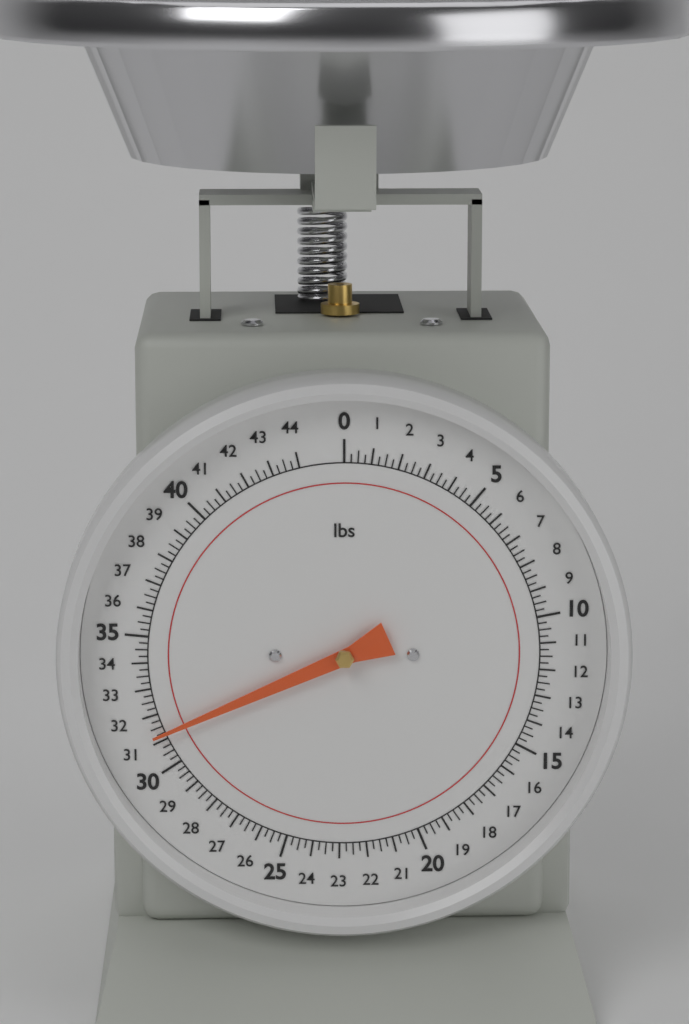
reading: 31.25 lbs
